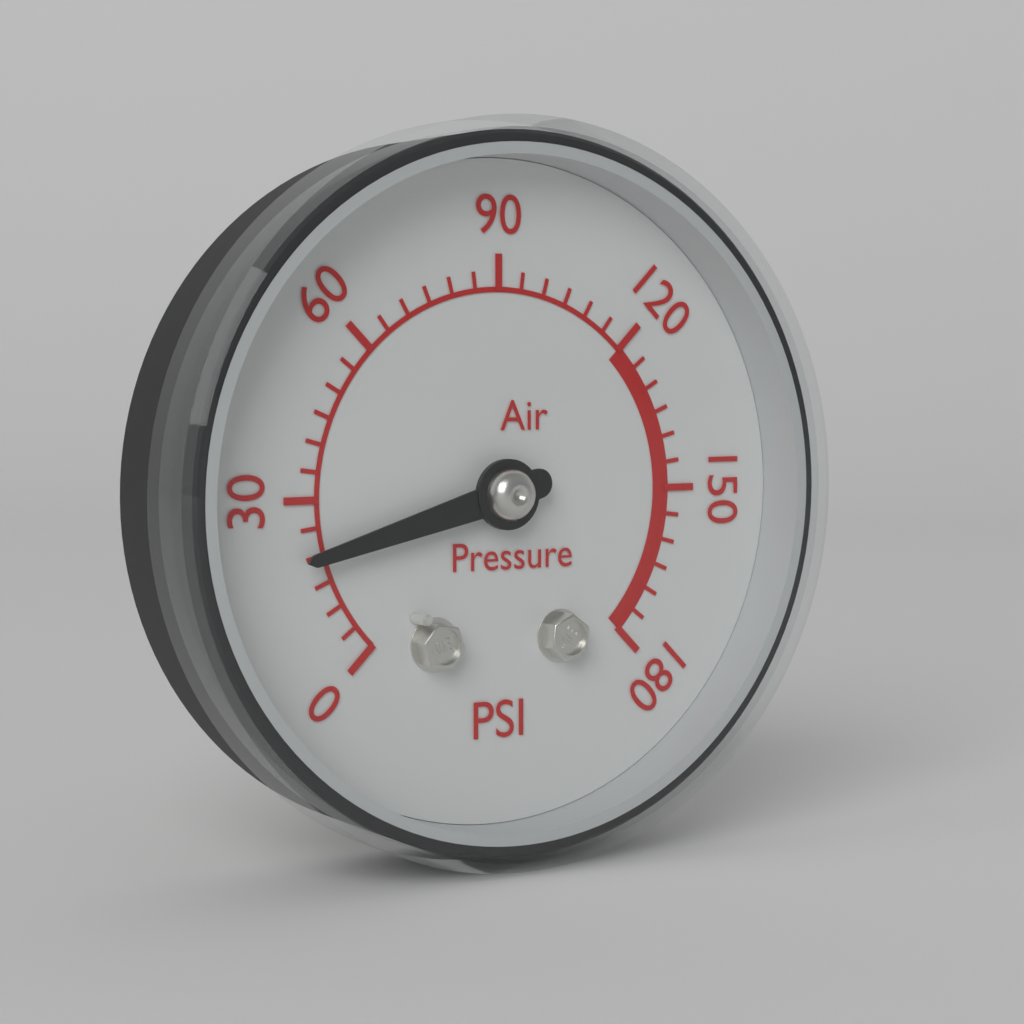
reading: 20 psi
